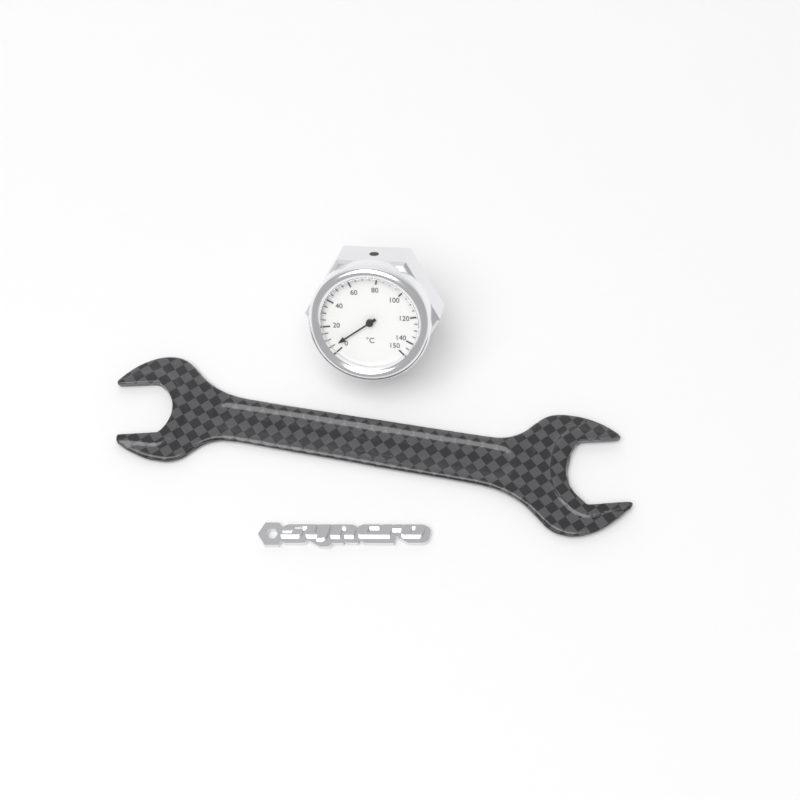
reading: 5 °C
